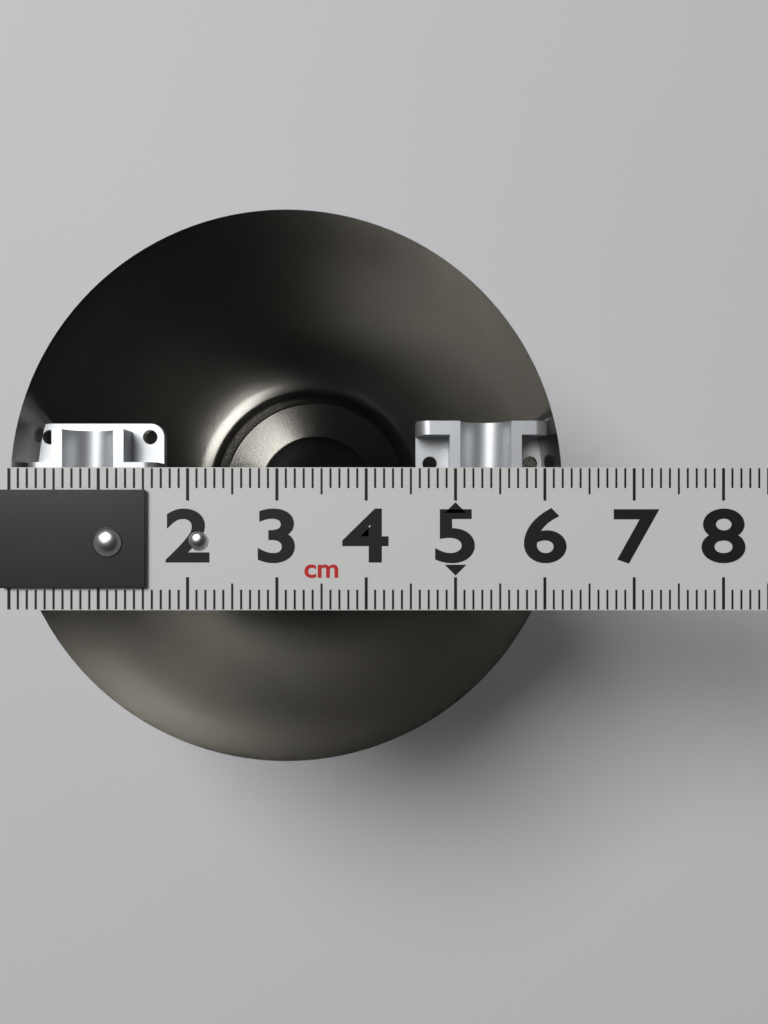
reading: 6.2 cm
